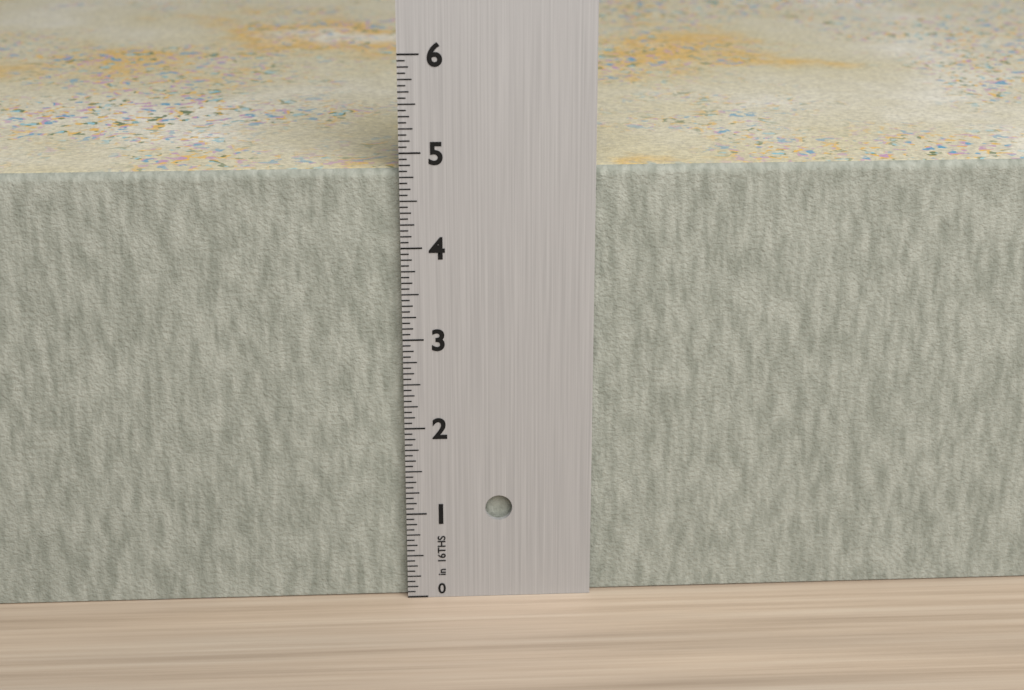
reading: 4.8125 in
